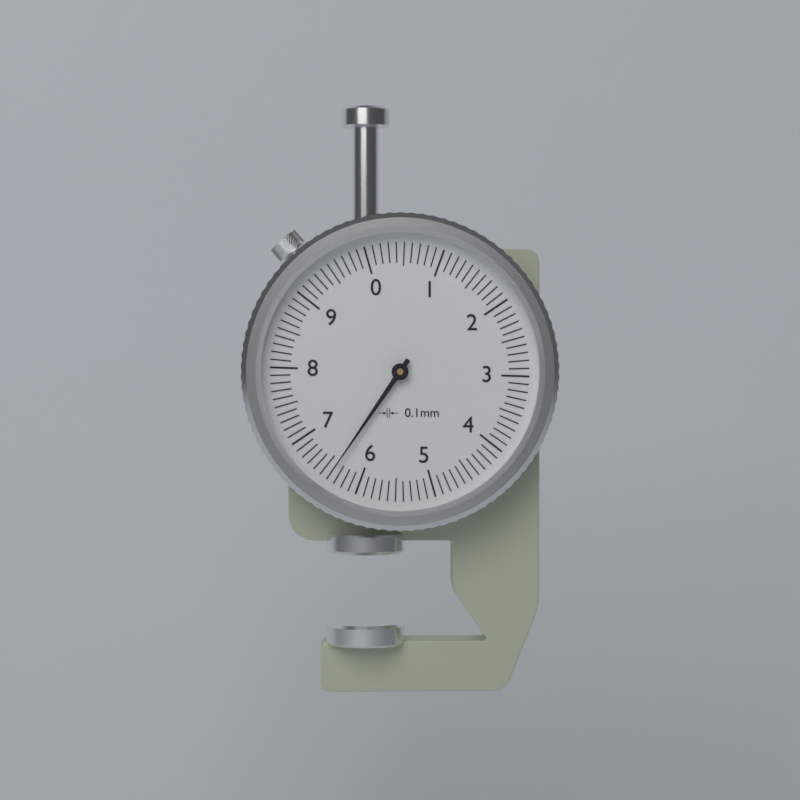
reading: 6.4 mm
